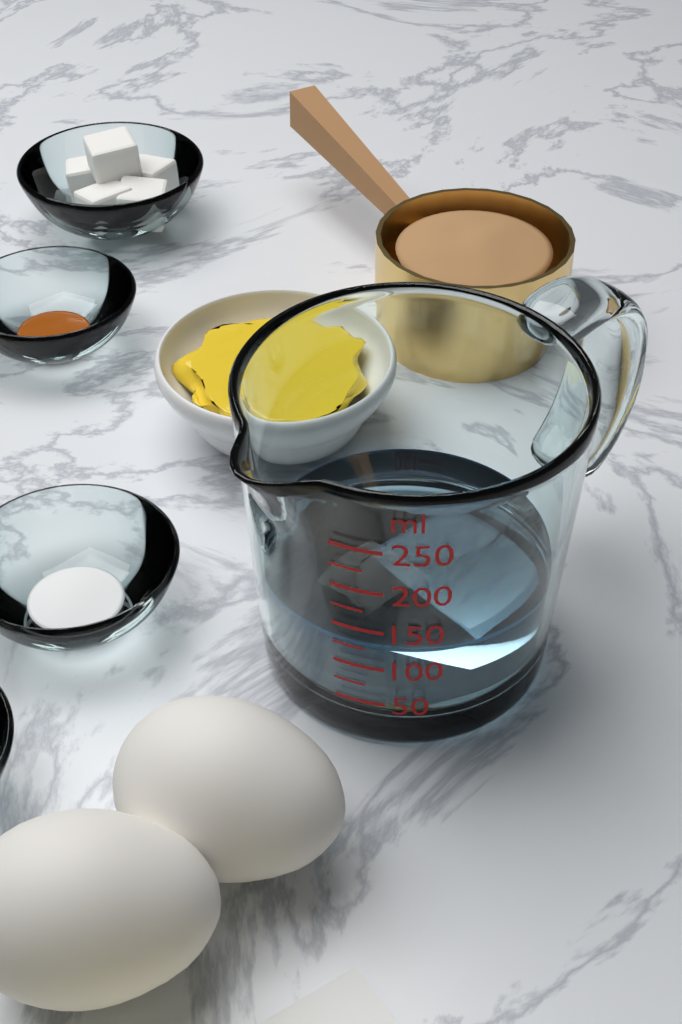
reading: 125 ml
